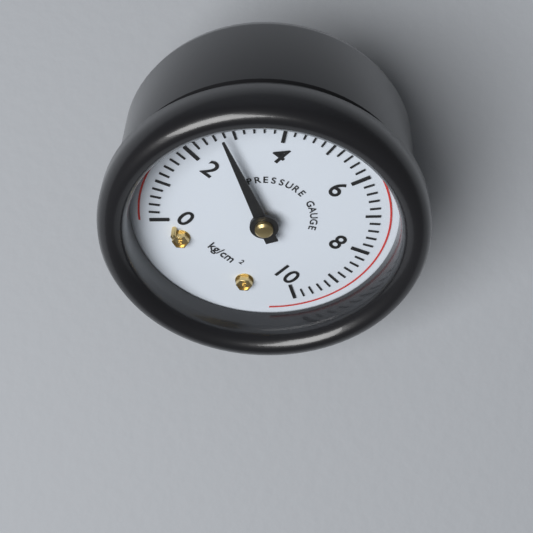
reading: 2.8 kg/cm²
